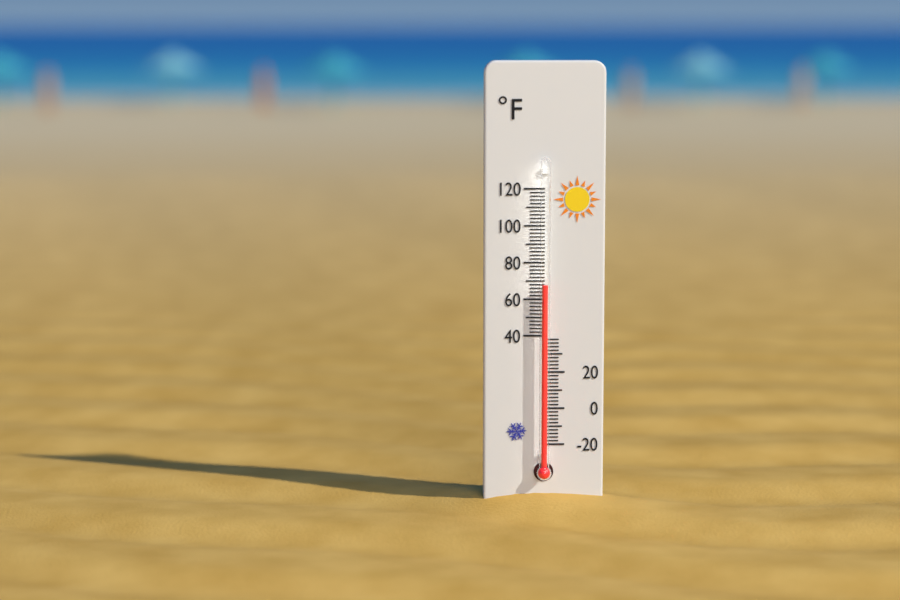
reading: 68 °F
